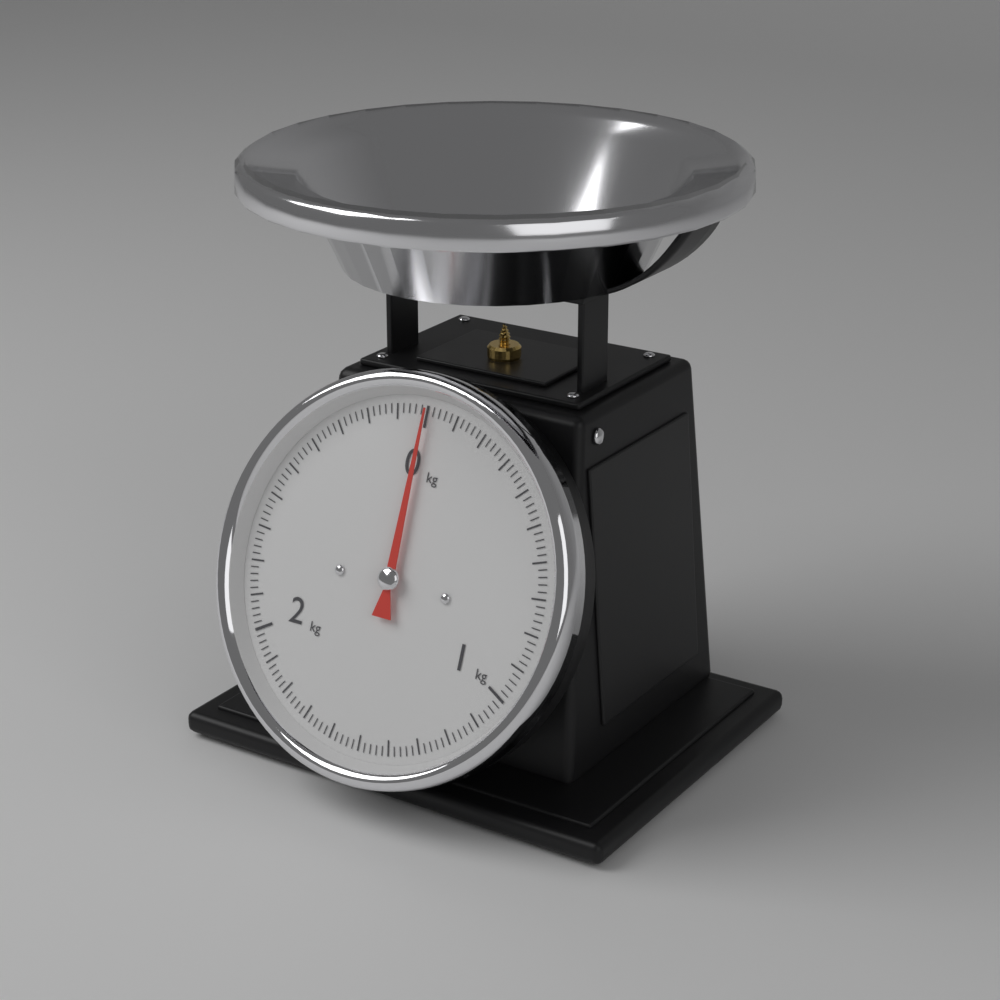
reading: 0.00 kg
